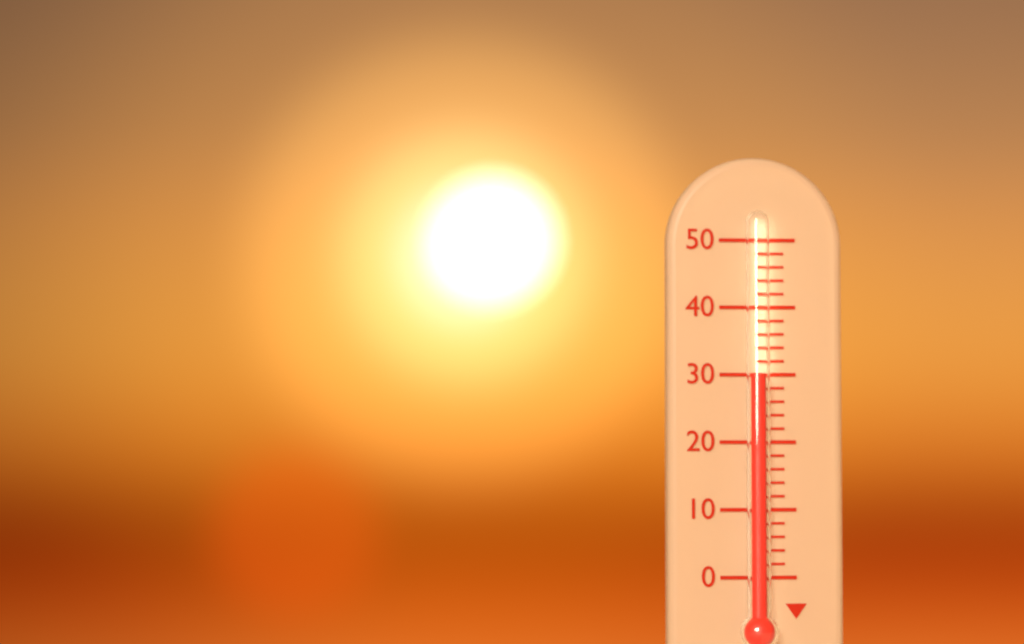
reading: 30 (no unit)
